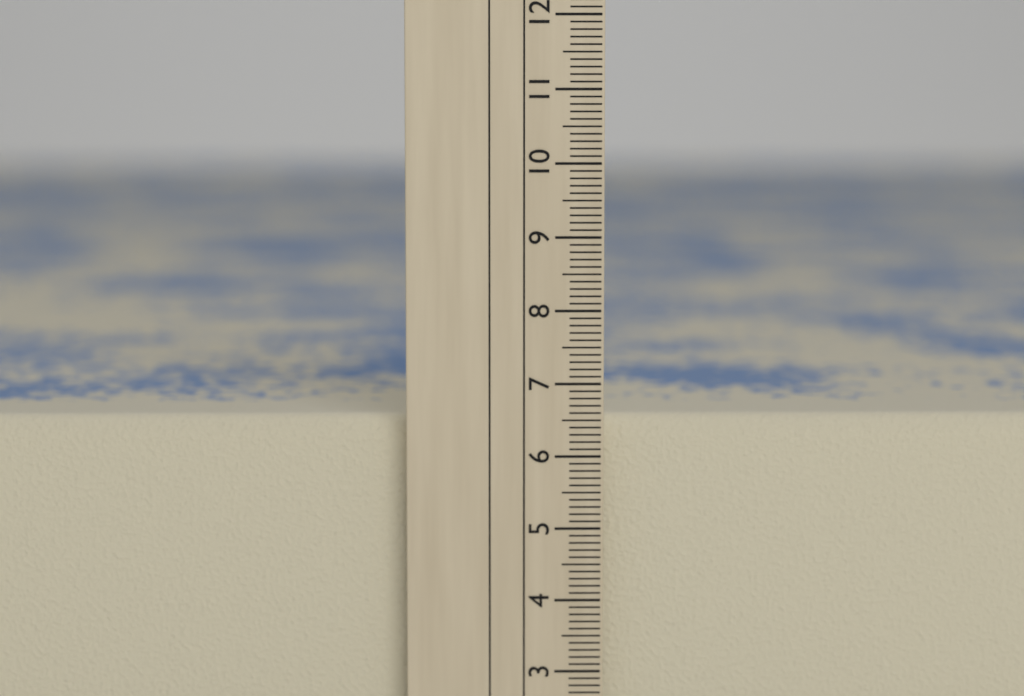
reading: 6.5 cm
